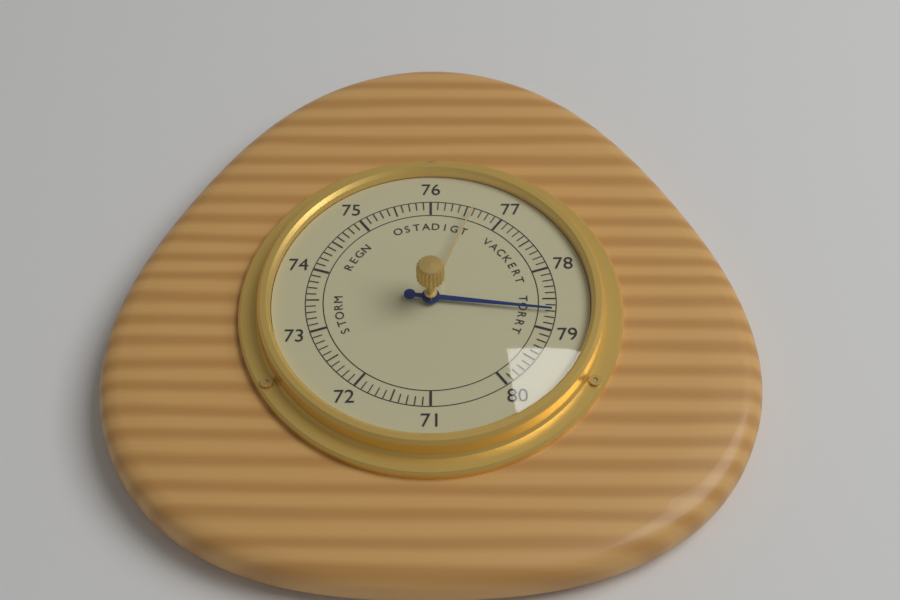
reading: 78.7 (no unit)
